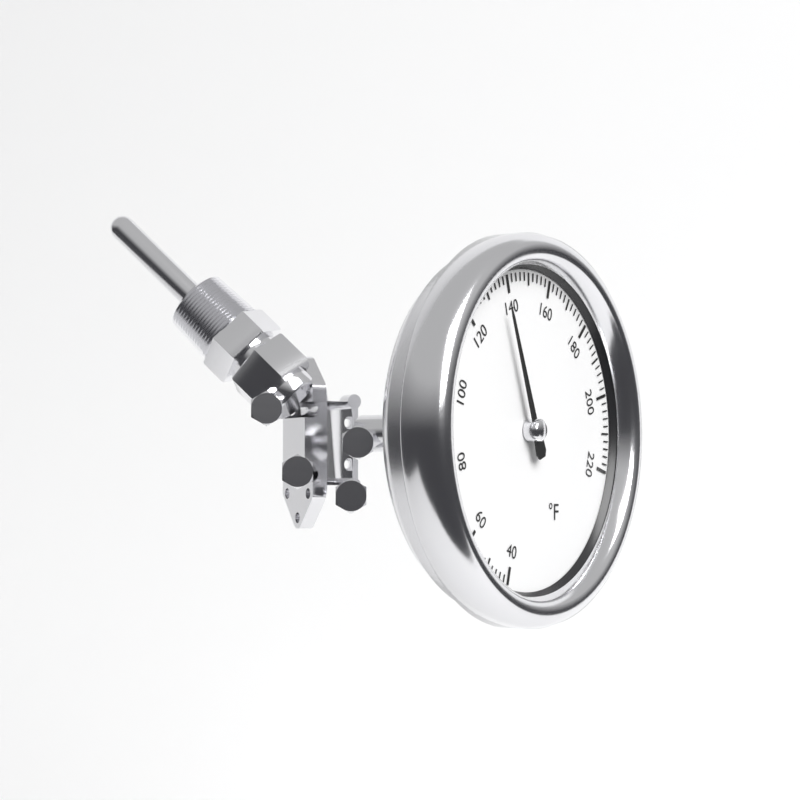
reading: 136 °F
